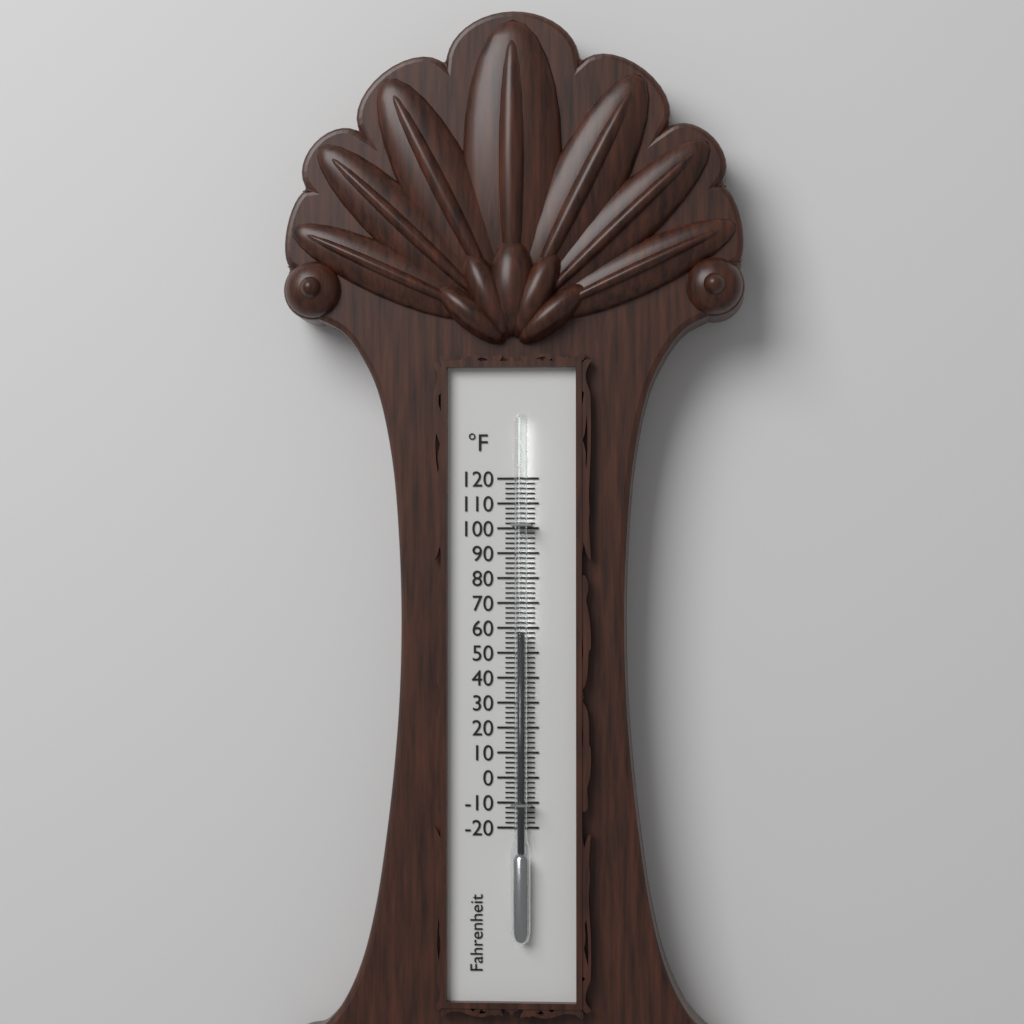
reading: 58 °F
